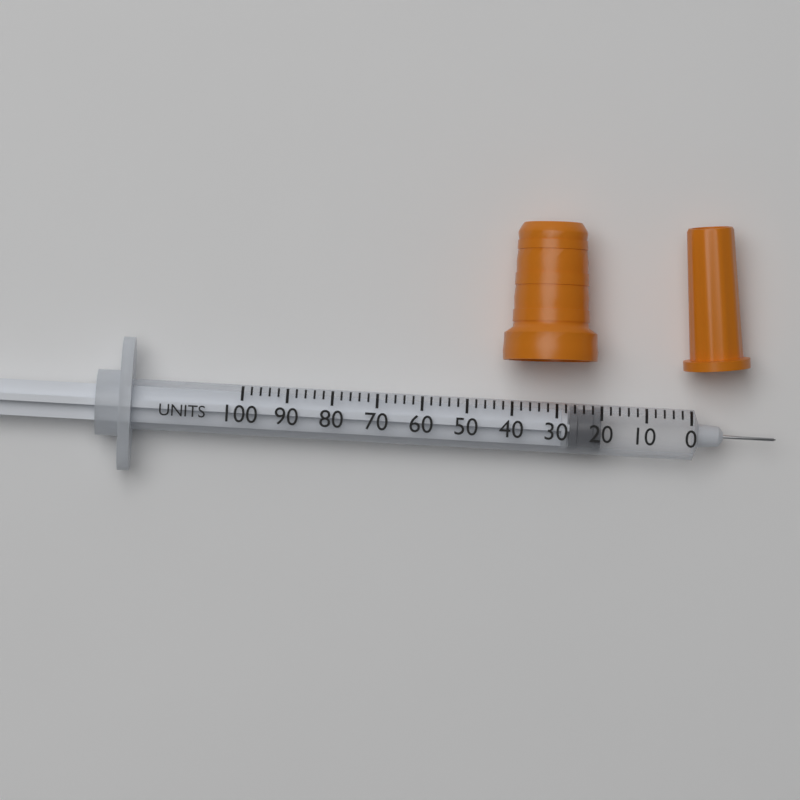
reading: 20 units
